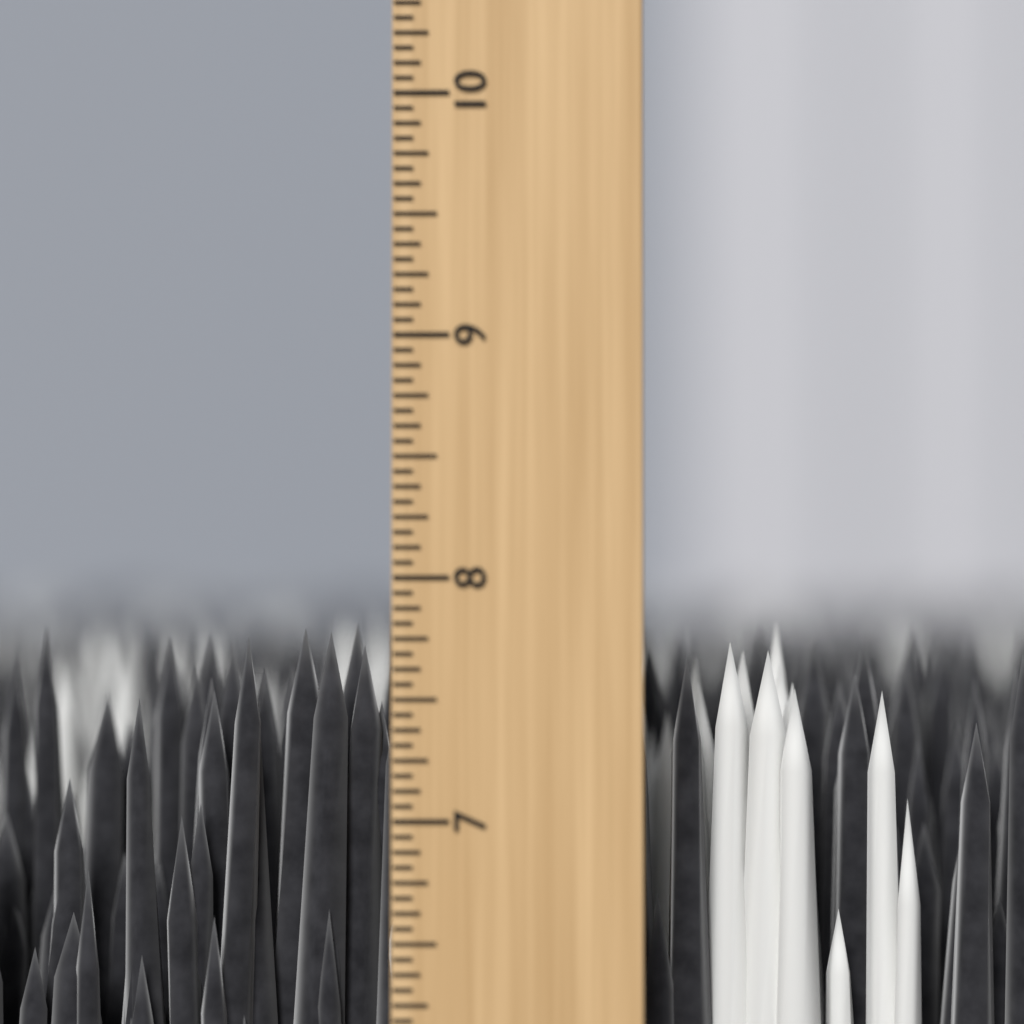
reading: 7.8125 inch
